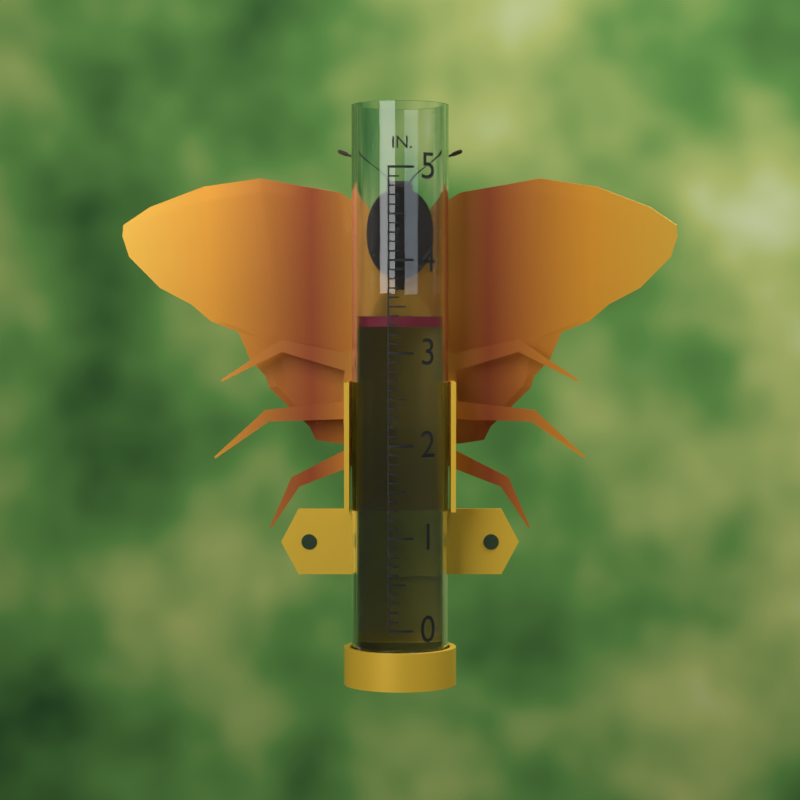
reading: 3.4 in
